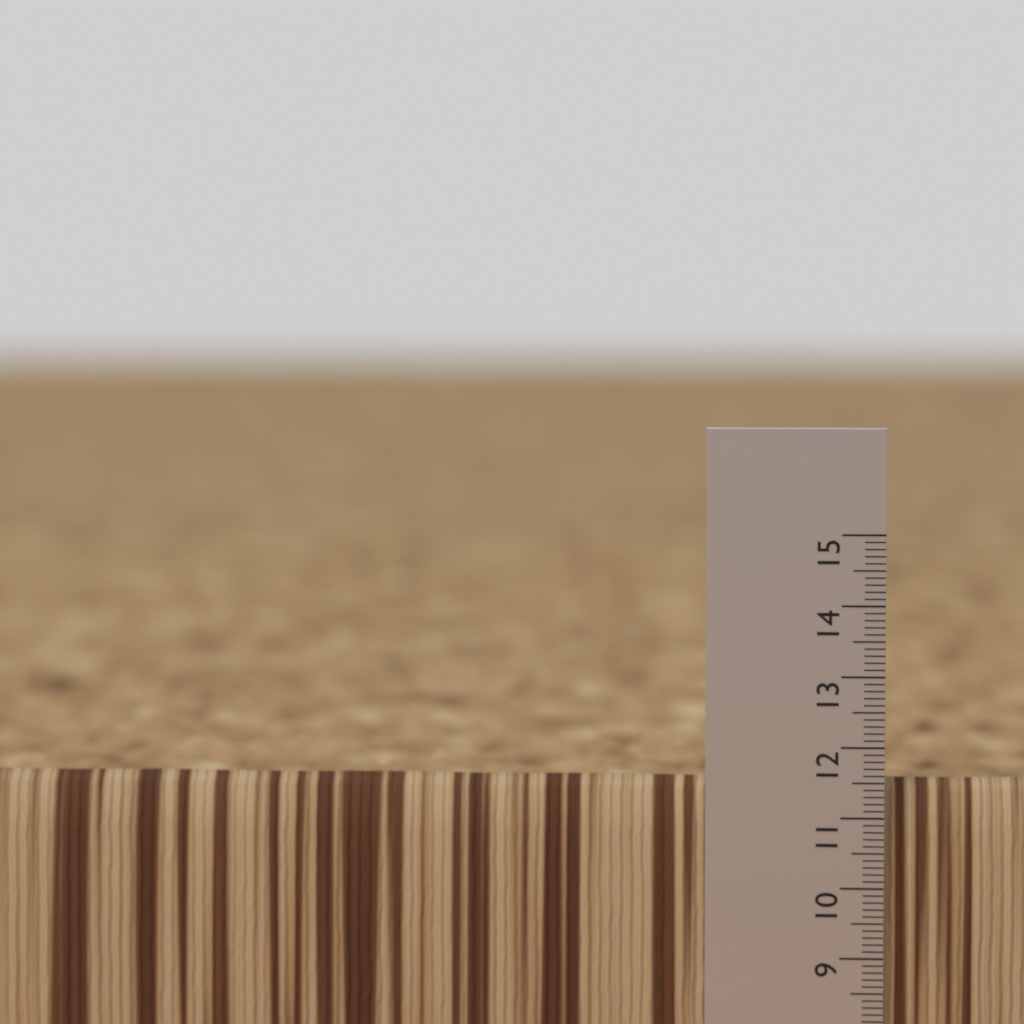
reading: 11.5 (no unit)
